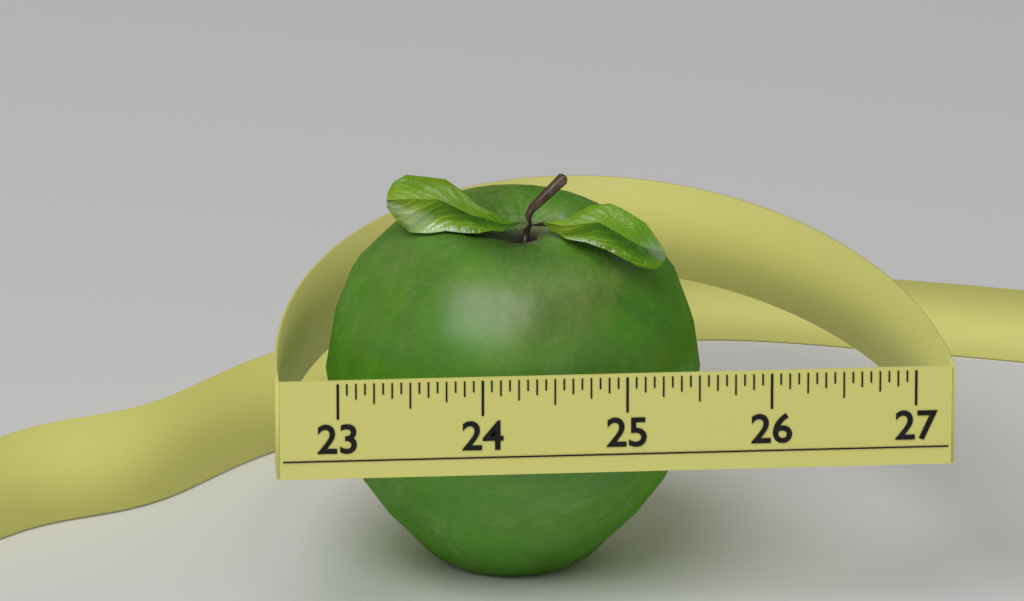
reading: 25.6250 (no unit)
